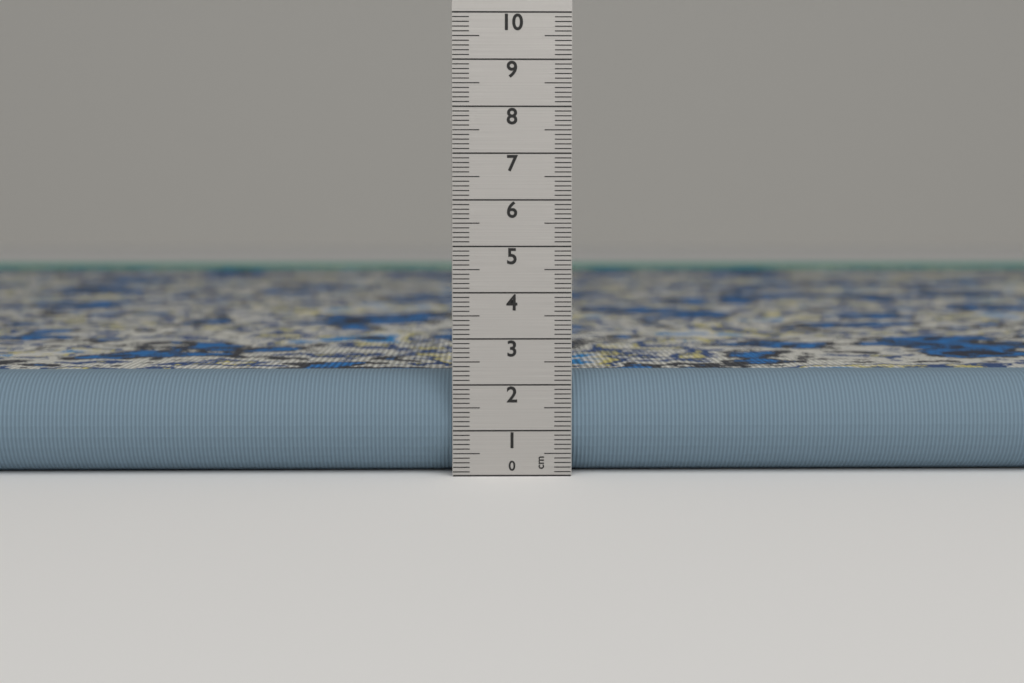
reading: 2.2 cm
